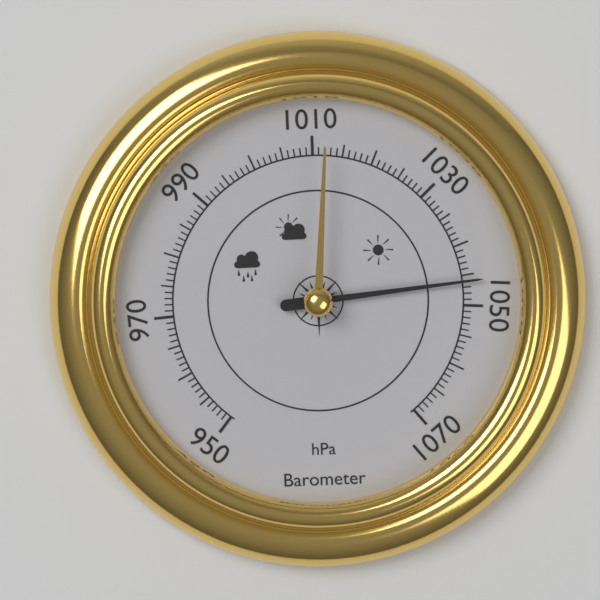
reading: 1046 hPa
